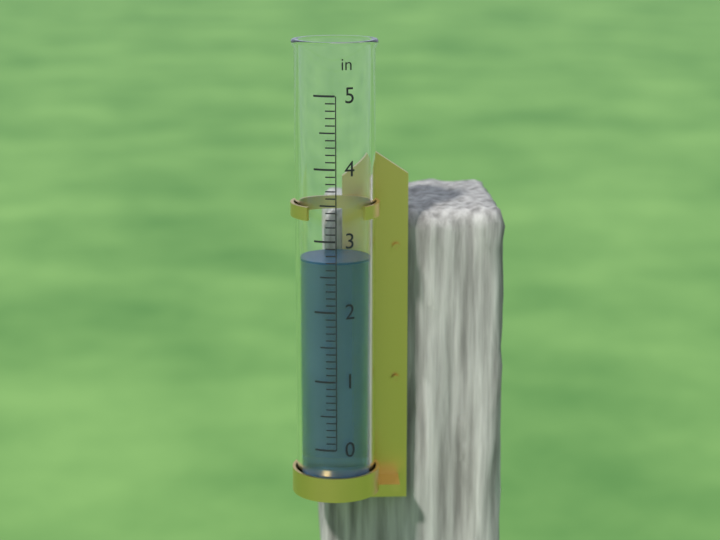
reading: 2.7 in
